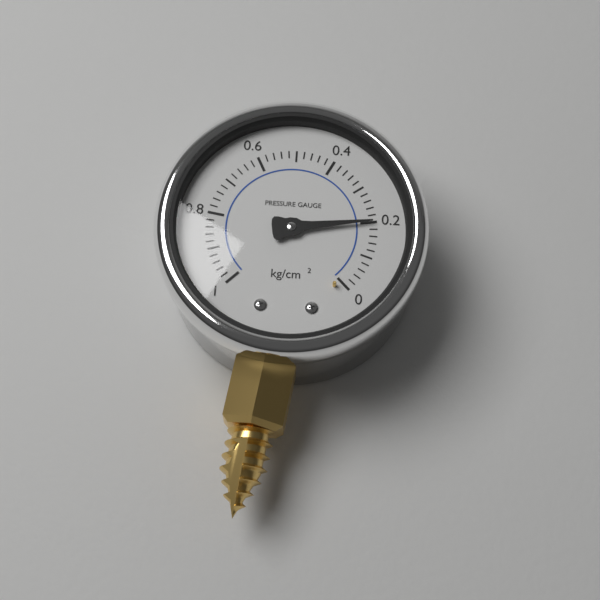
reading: 0.20 kg/cm²
